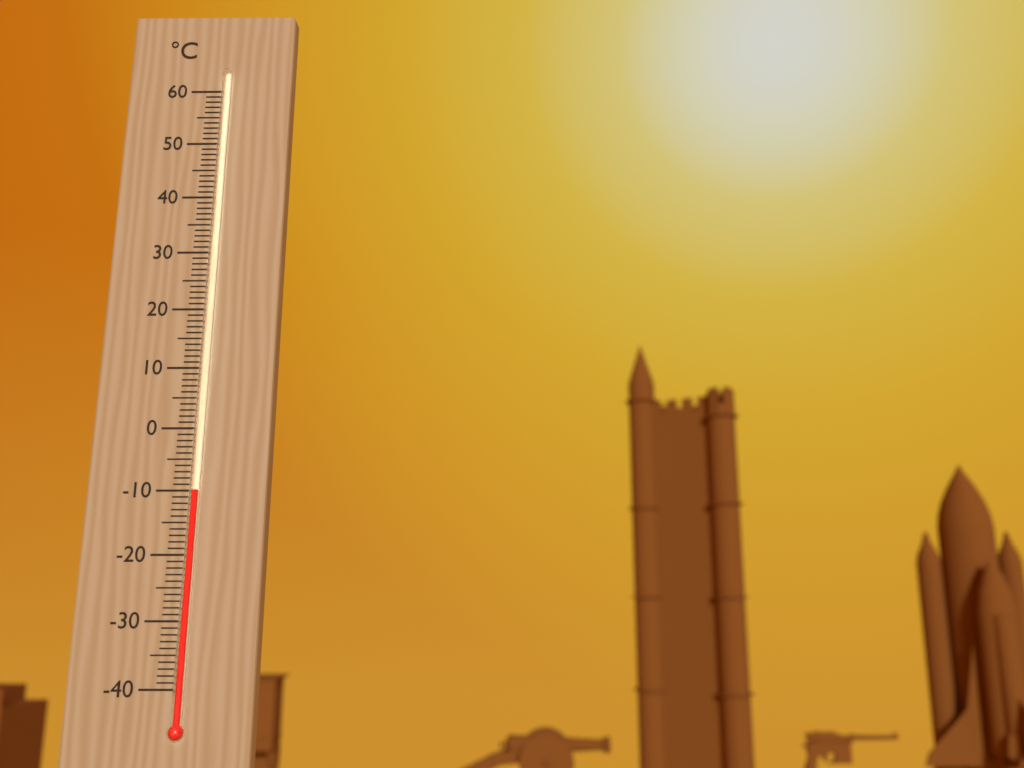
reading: -10 °C
